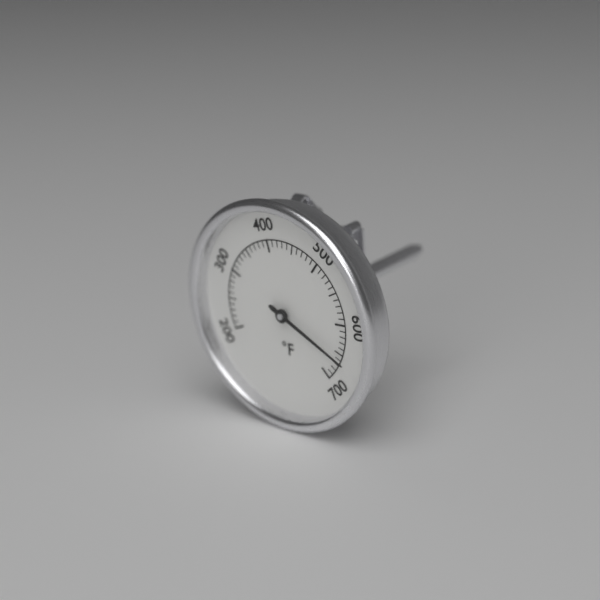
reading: 660 °F
